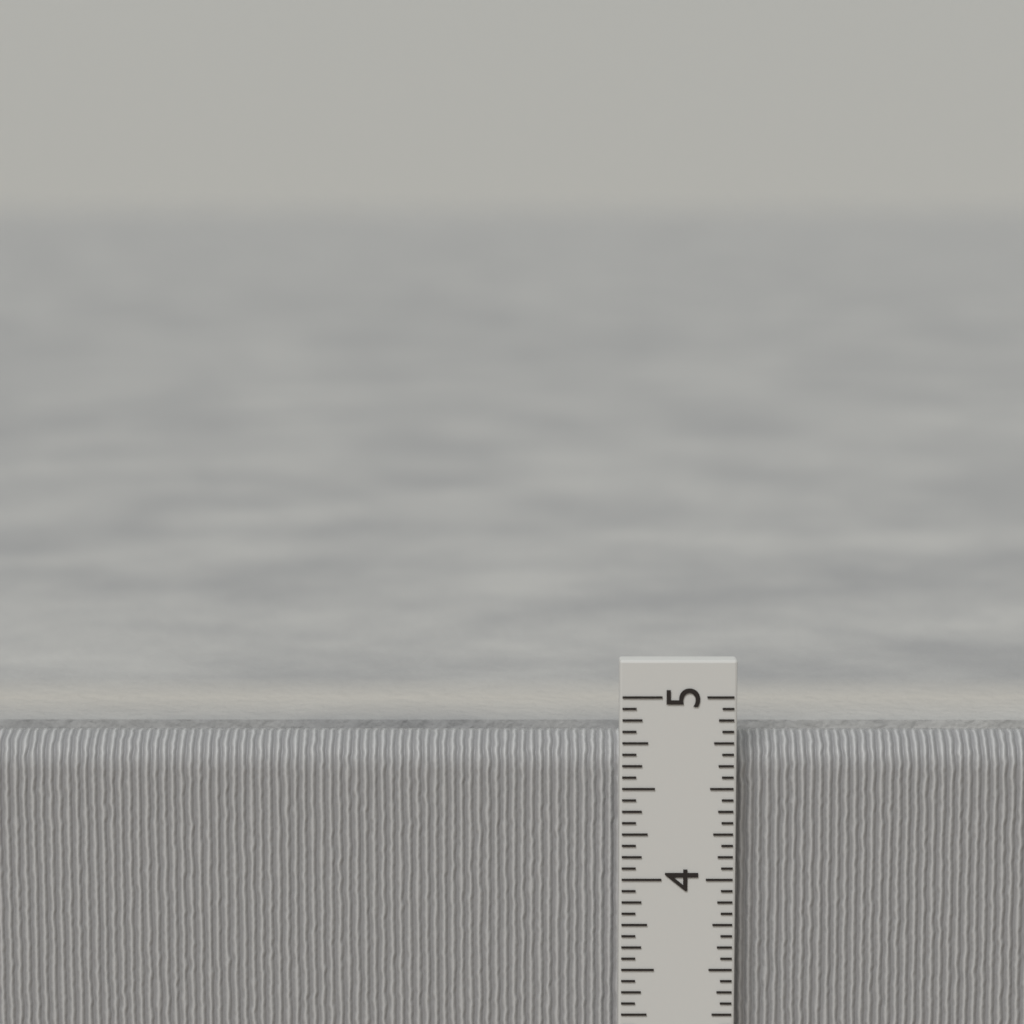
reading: 4.7500 in
